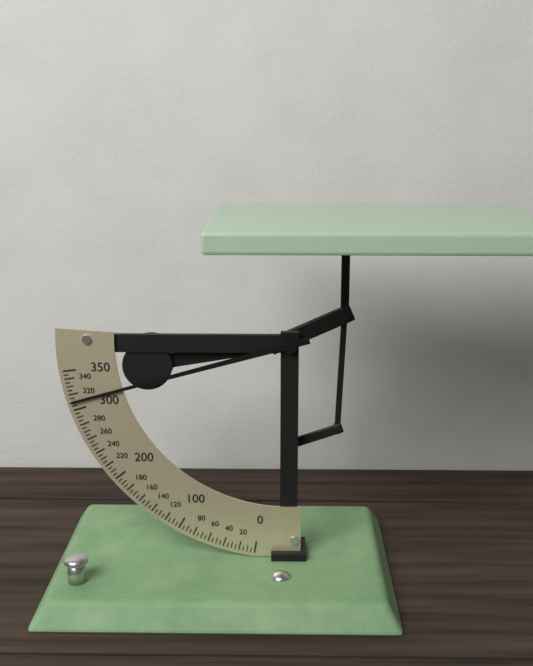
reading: 310 (no unit)
